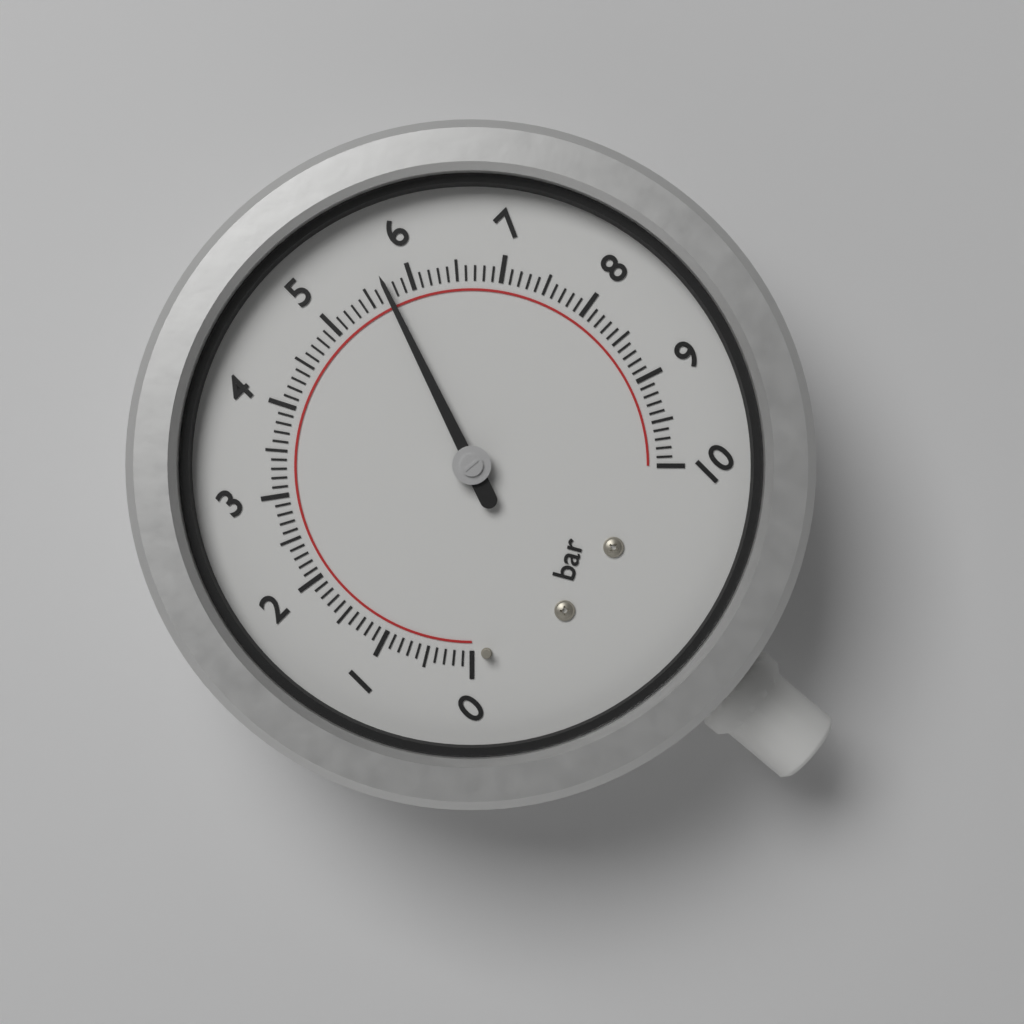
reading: 5.7 bar
